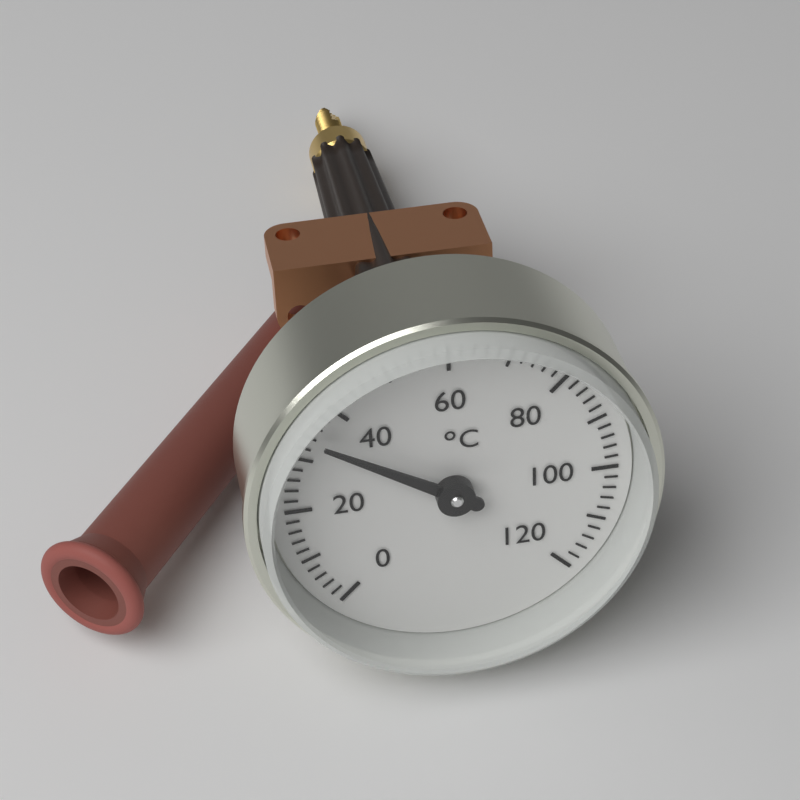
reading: 34 °C
